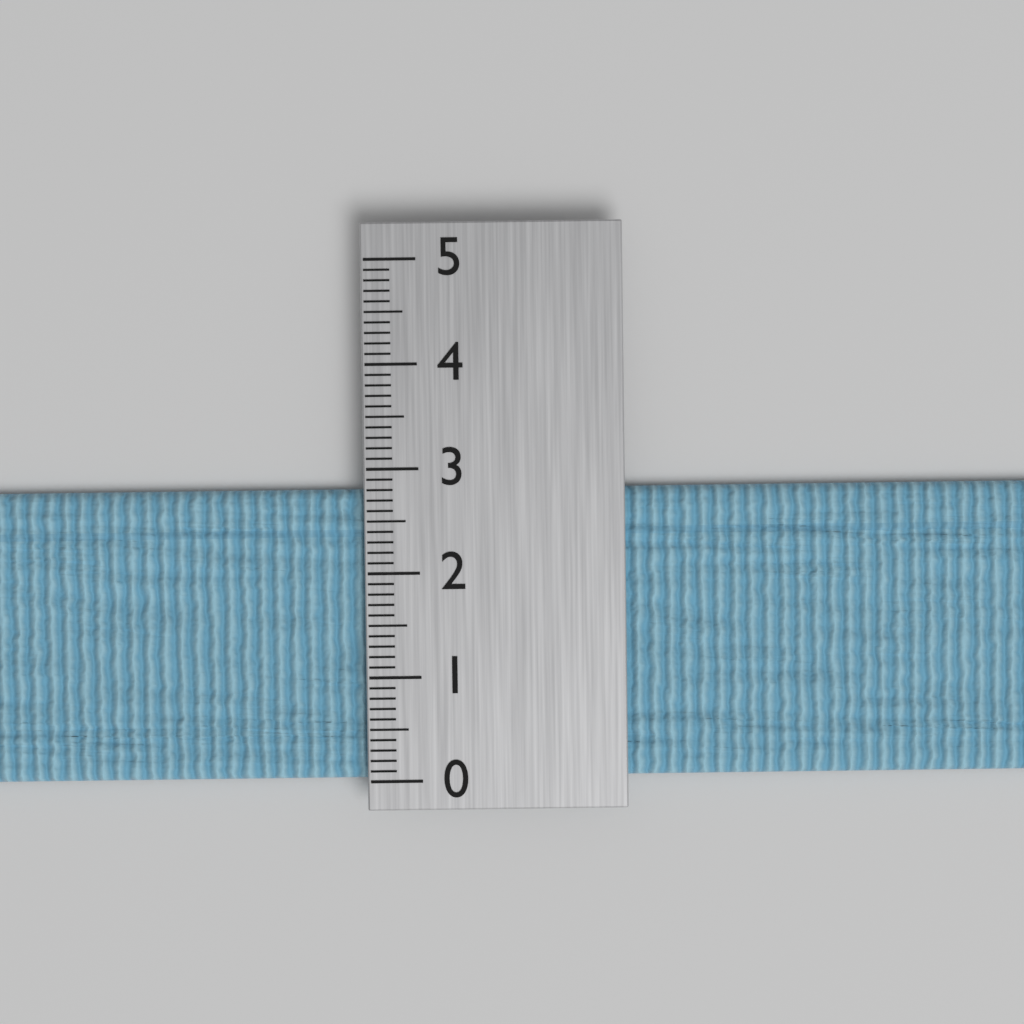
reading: 2.8 (no unit)
